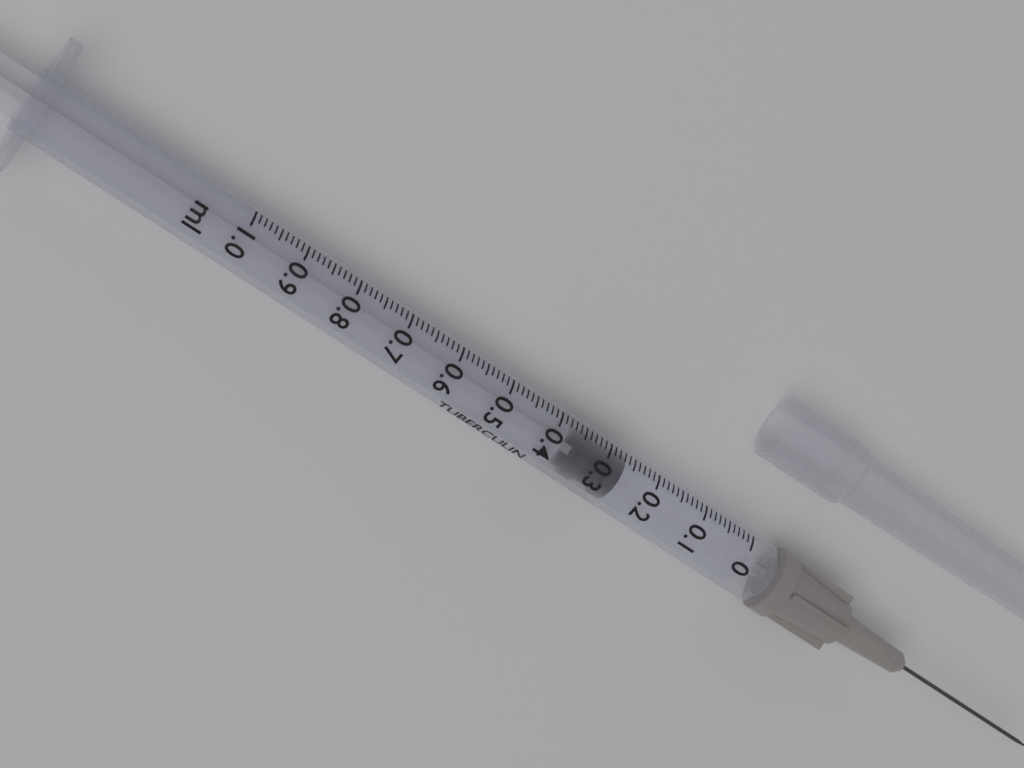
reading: 0.26 ml
